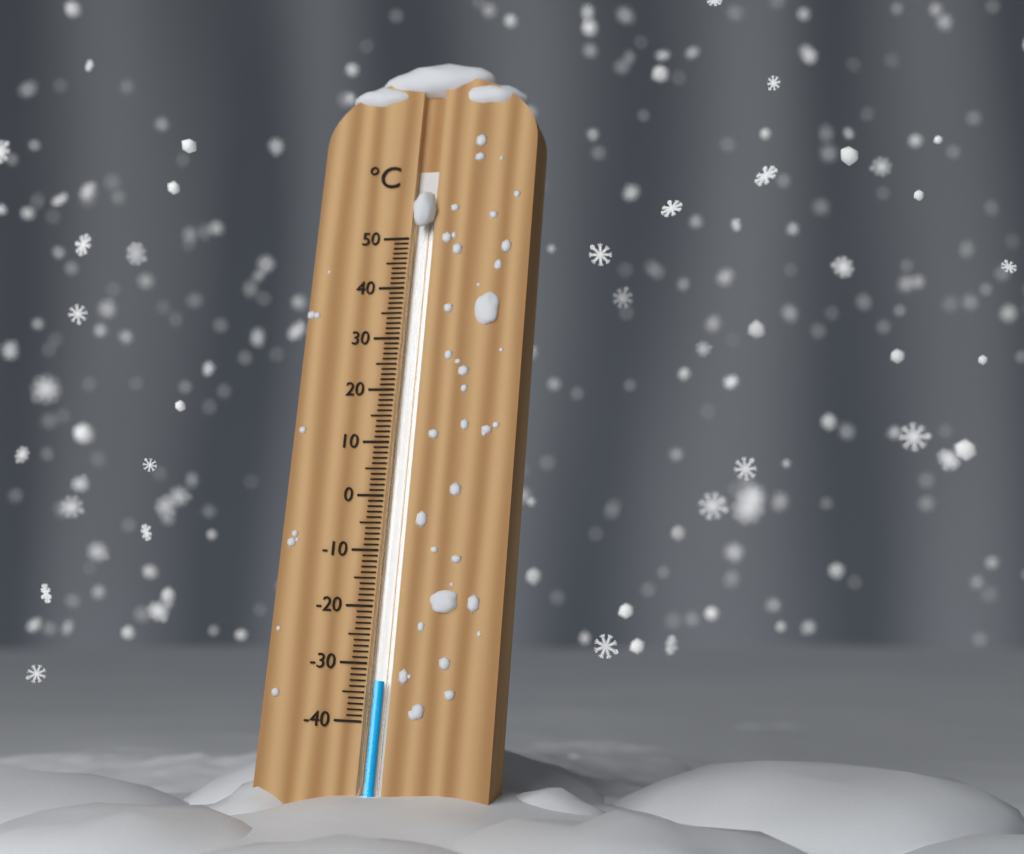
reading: -33 °C
